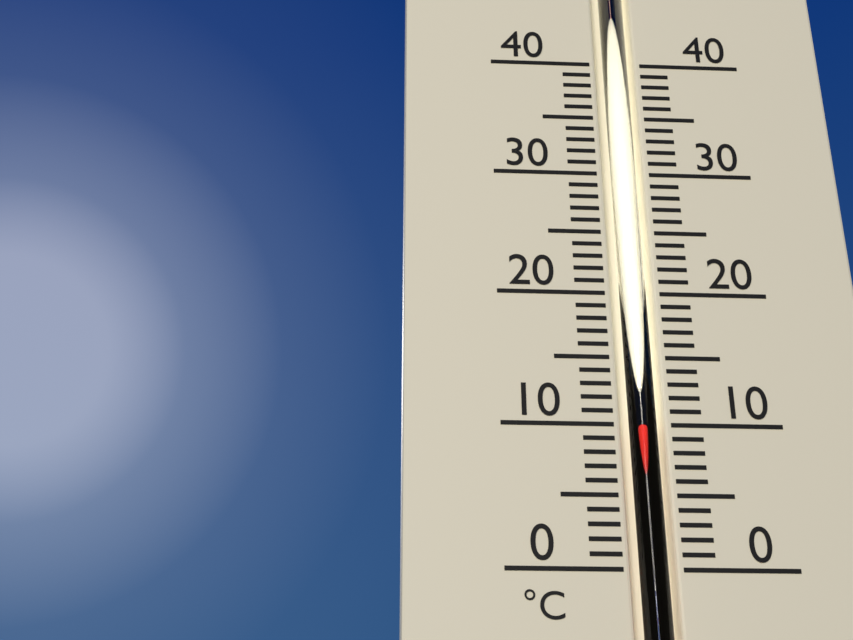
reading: 10 °C
